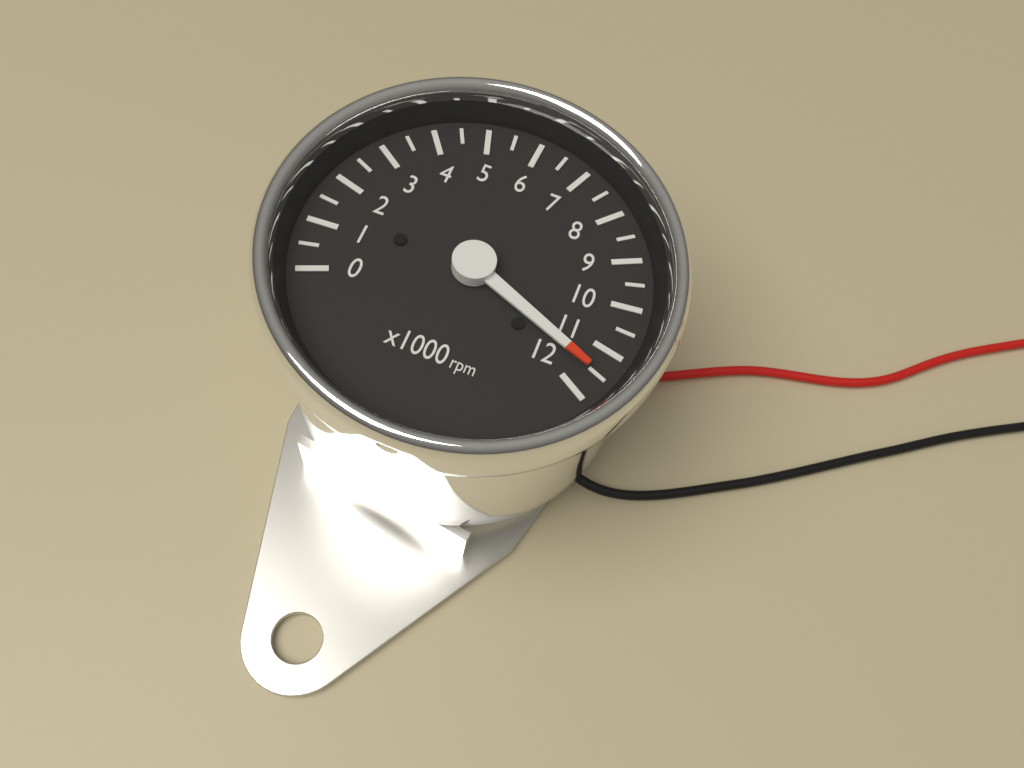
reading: 11500 rpm
